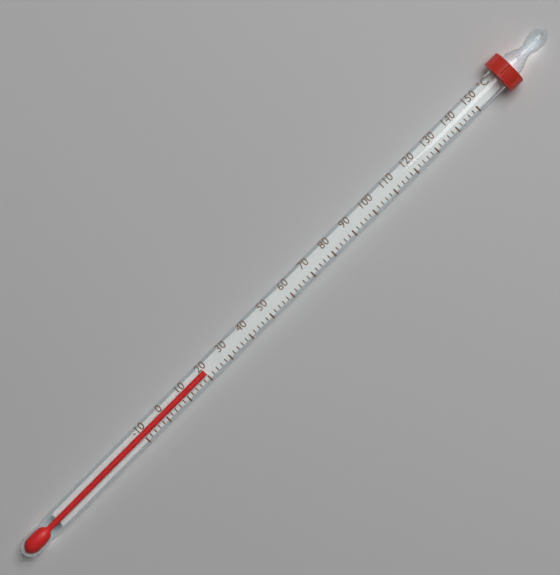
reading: 20 °C
